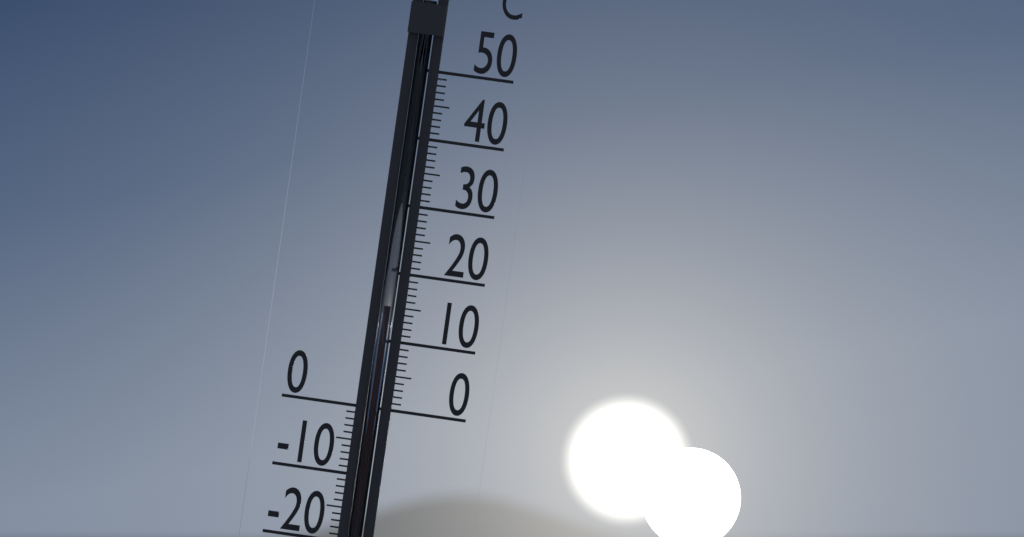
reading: 15 °C
